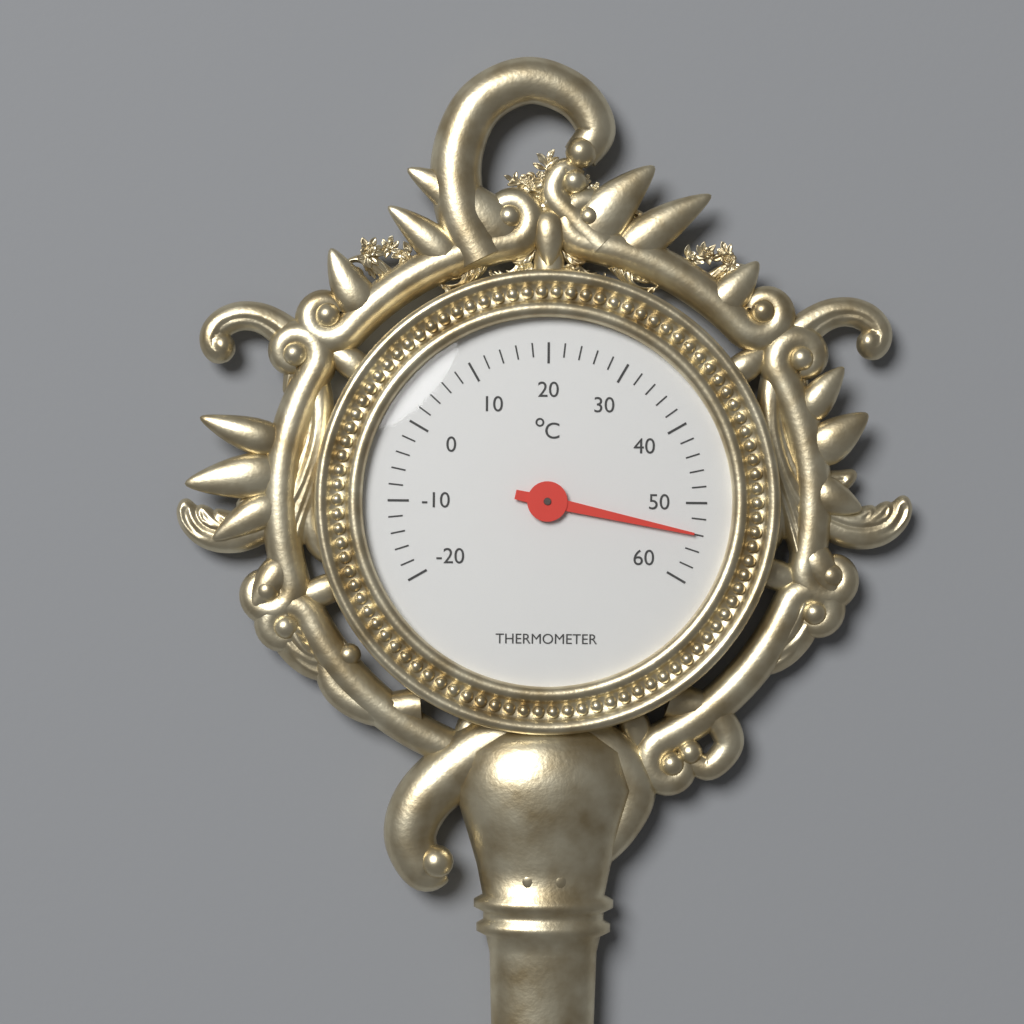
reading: 54 °C
